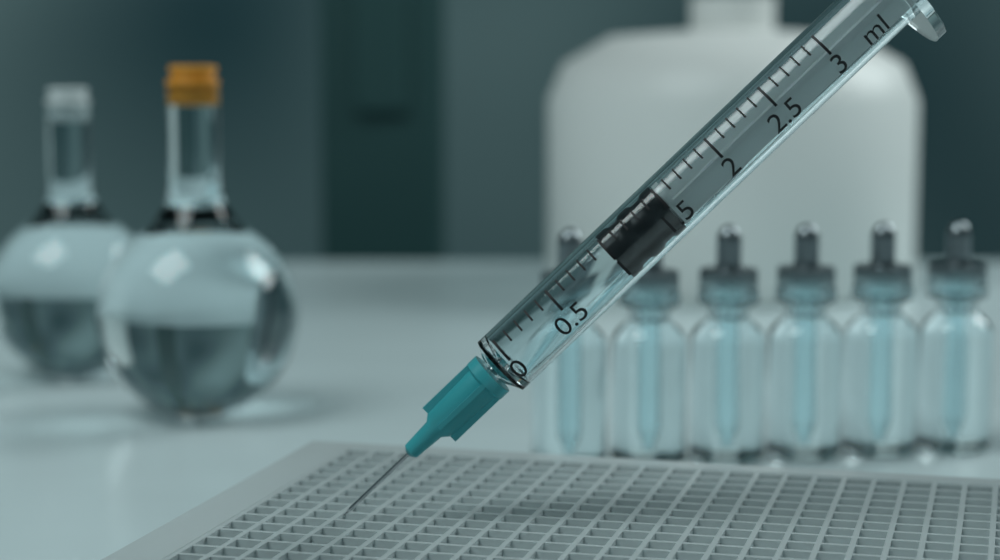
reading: 1.0 ml
